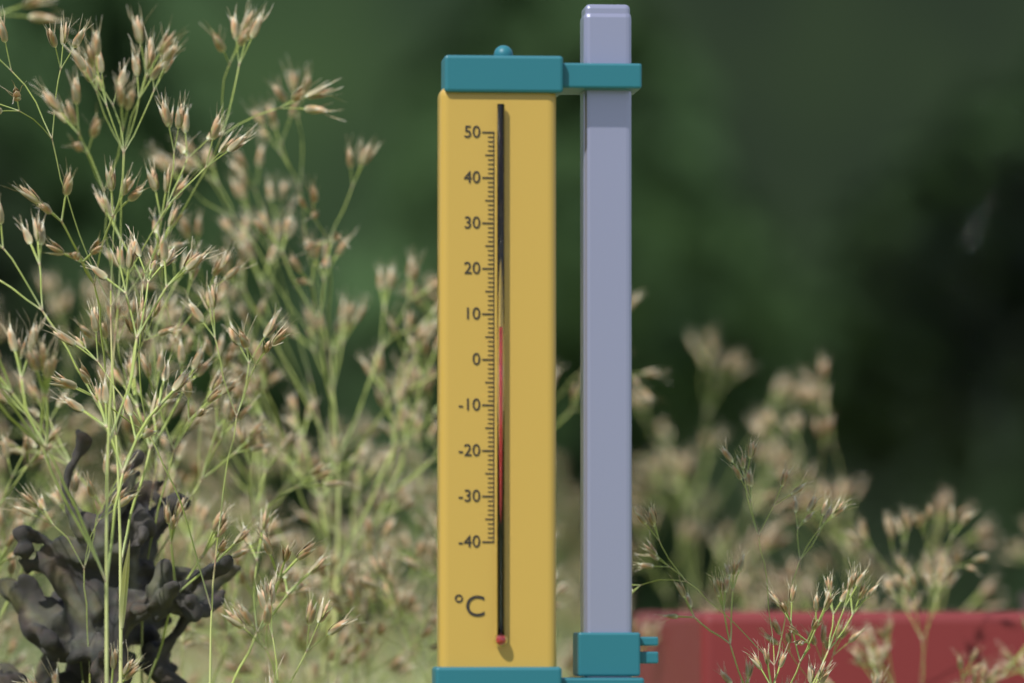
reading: 7 °C
